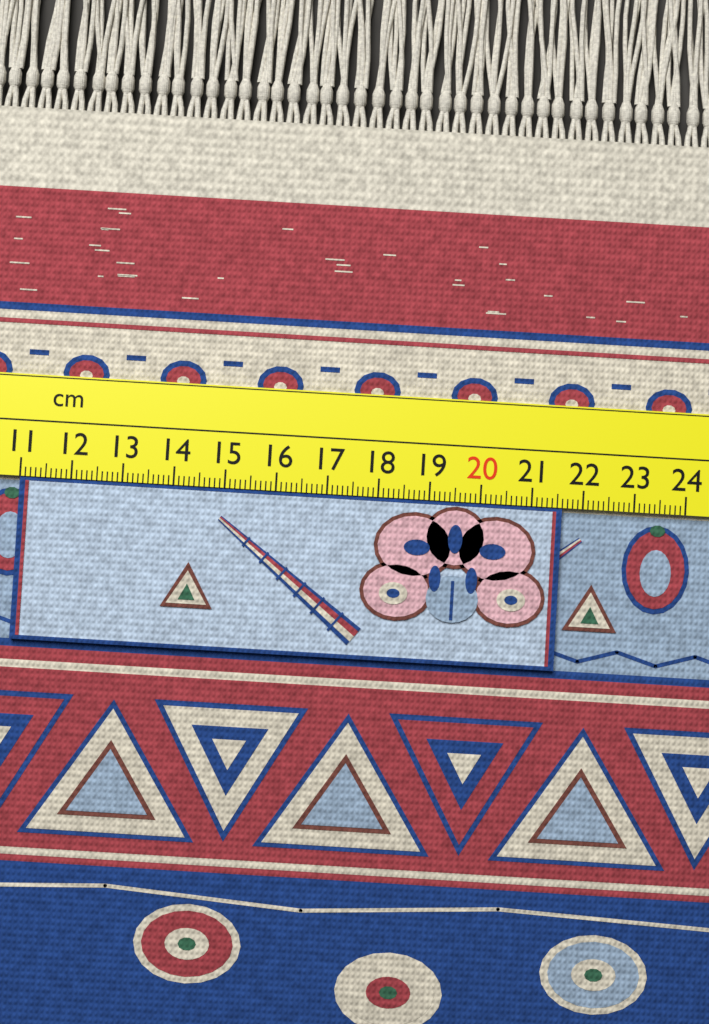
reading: 21.6 cm
